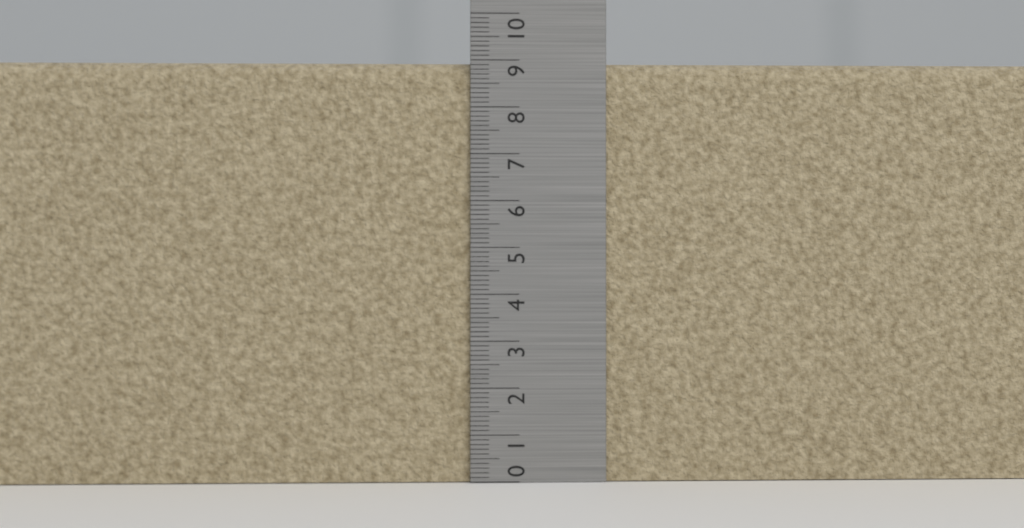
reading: 9.0 (no unit)
